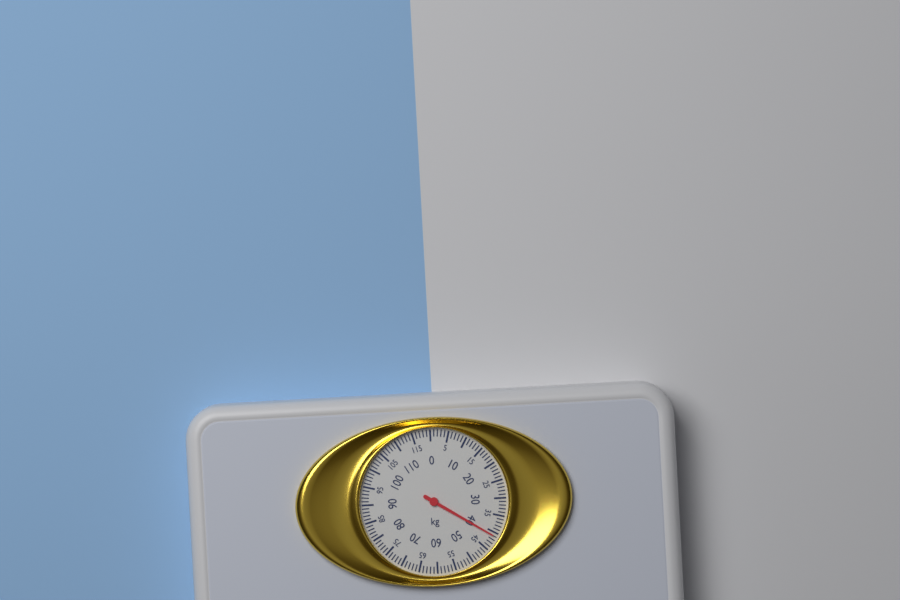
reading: 41 kg
